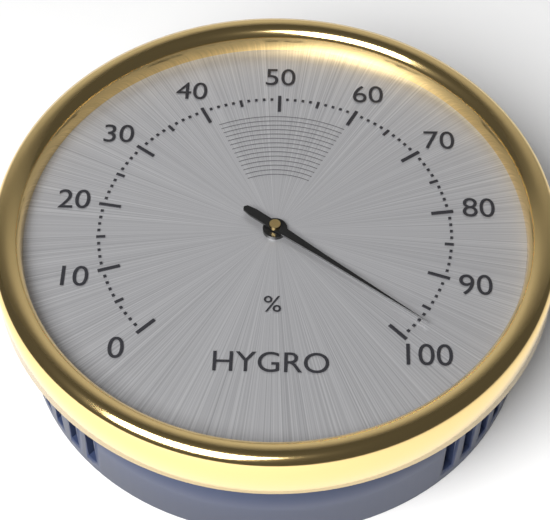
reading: 97 %
